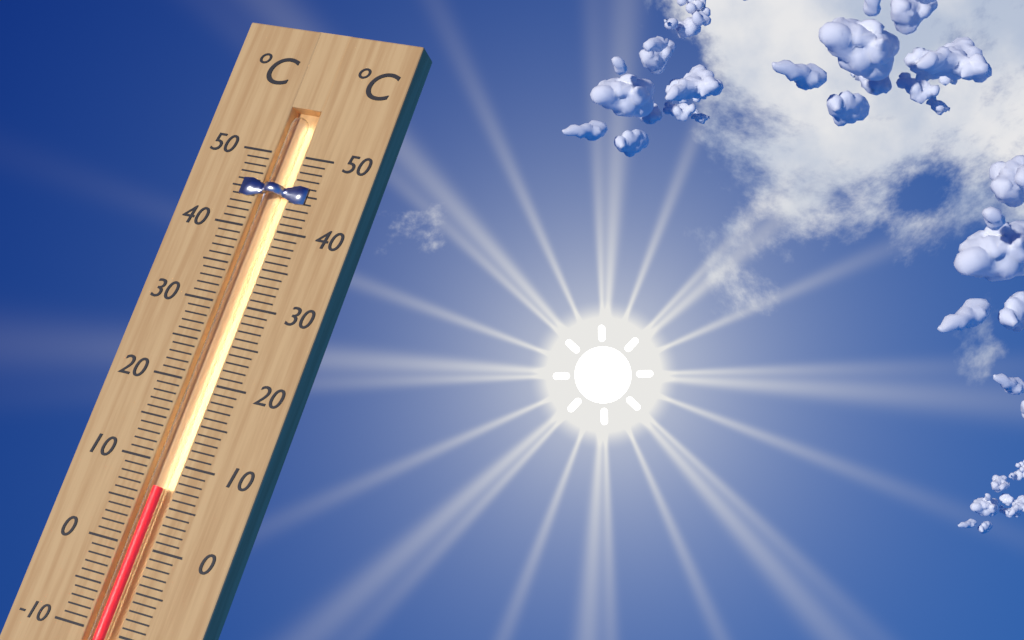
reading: 7 °C
